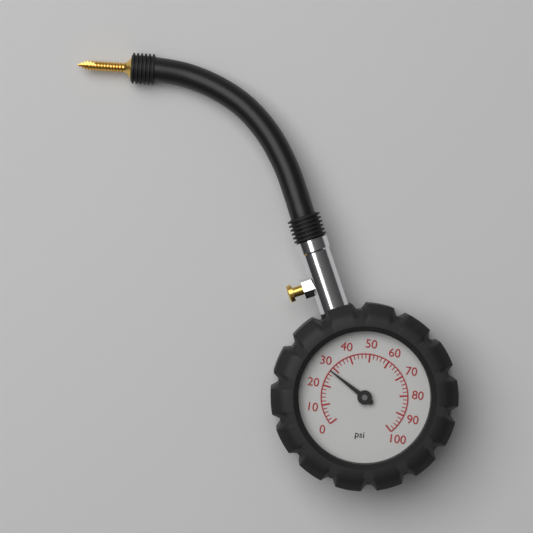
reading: 28 psi
